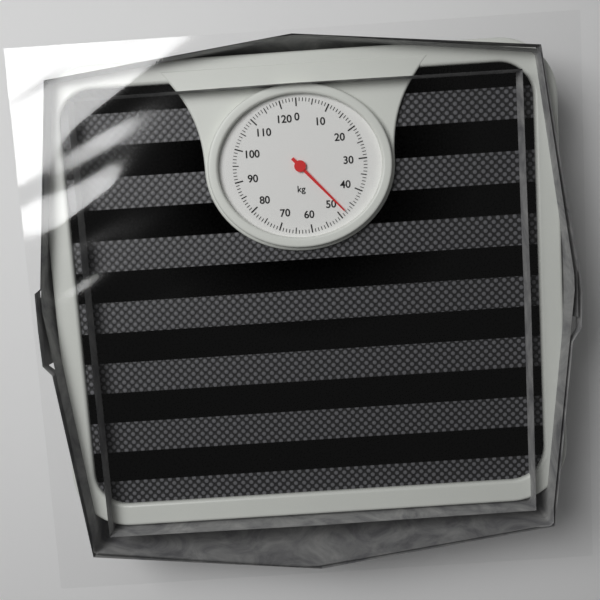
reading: 48 kg
